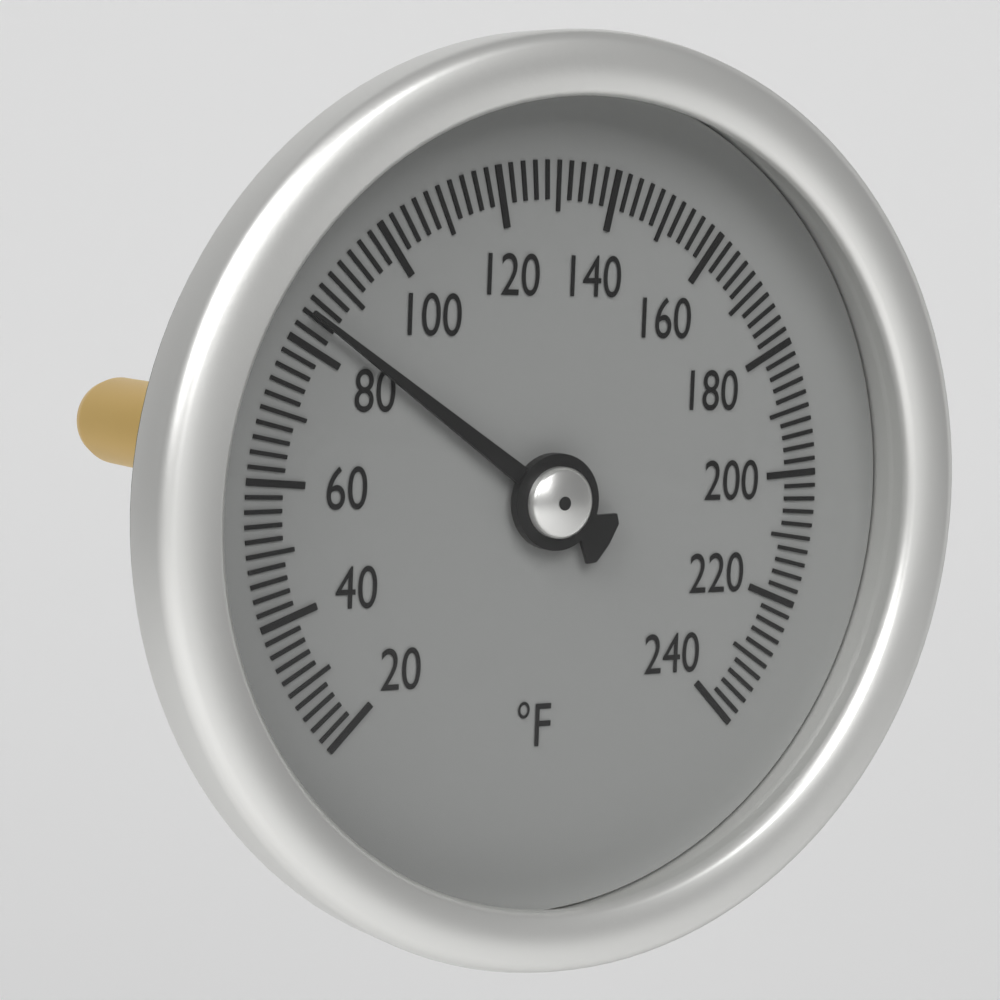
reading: 84 °F
